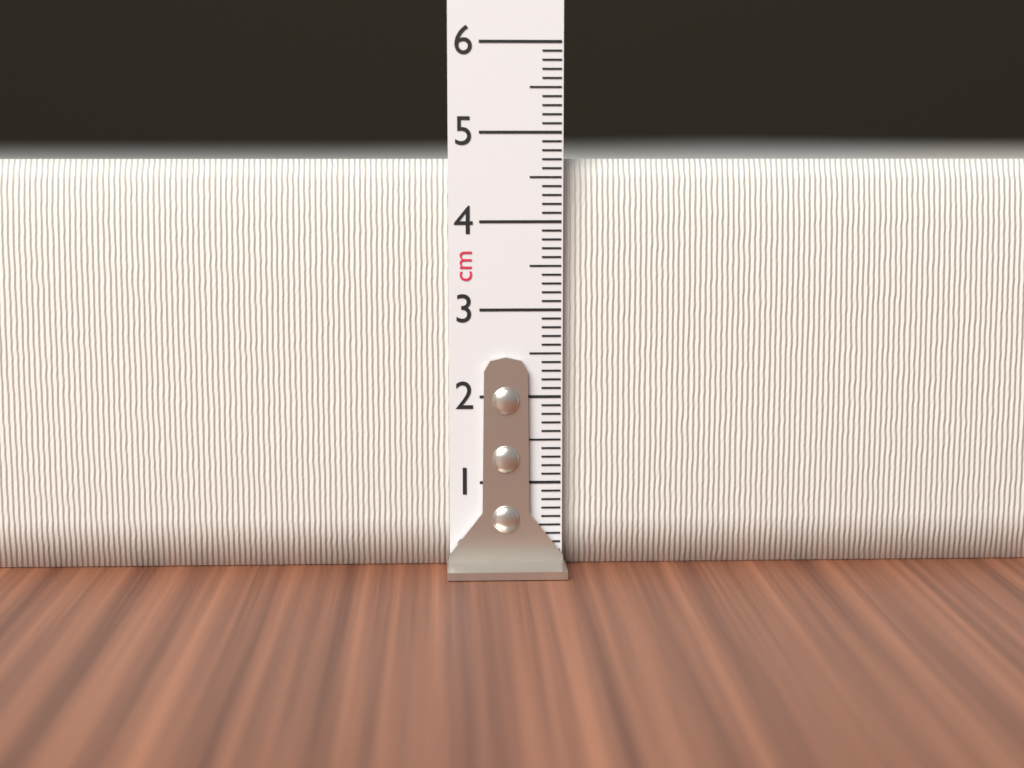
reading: 4.7 cm
